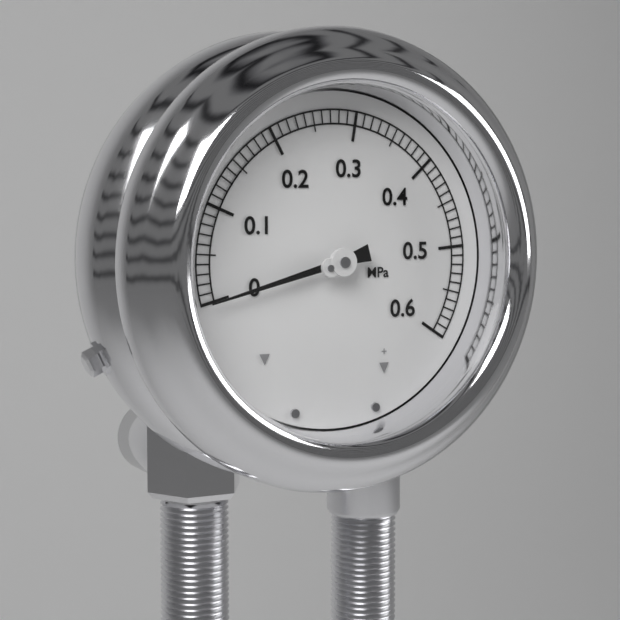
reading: 0.00 MPa
